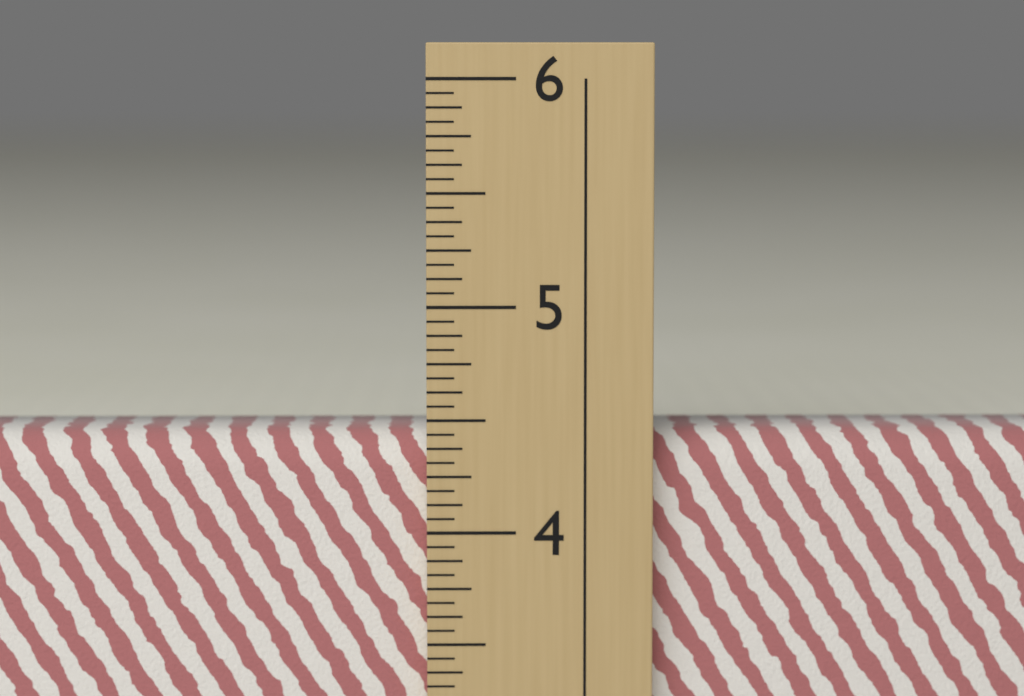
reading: 4.4375 in
